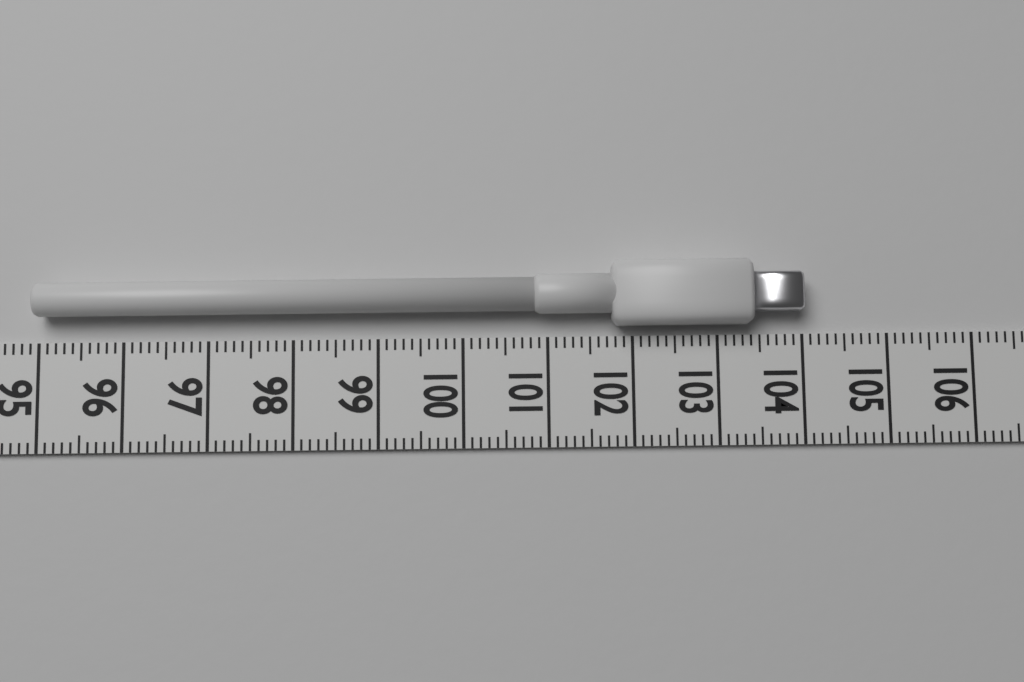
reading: 104.0 (no unit)
